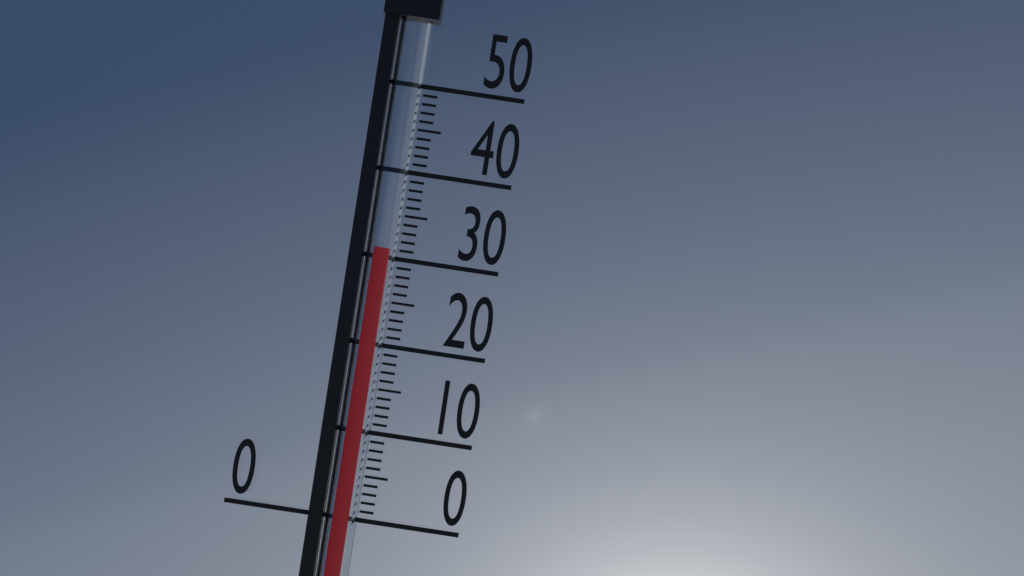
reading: 31 (no unit)
